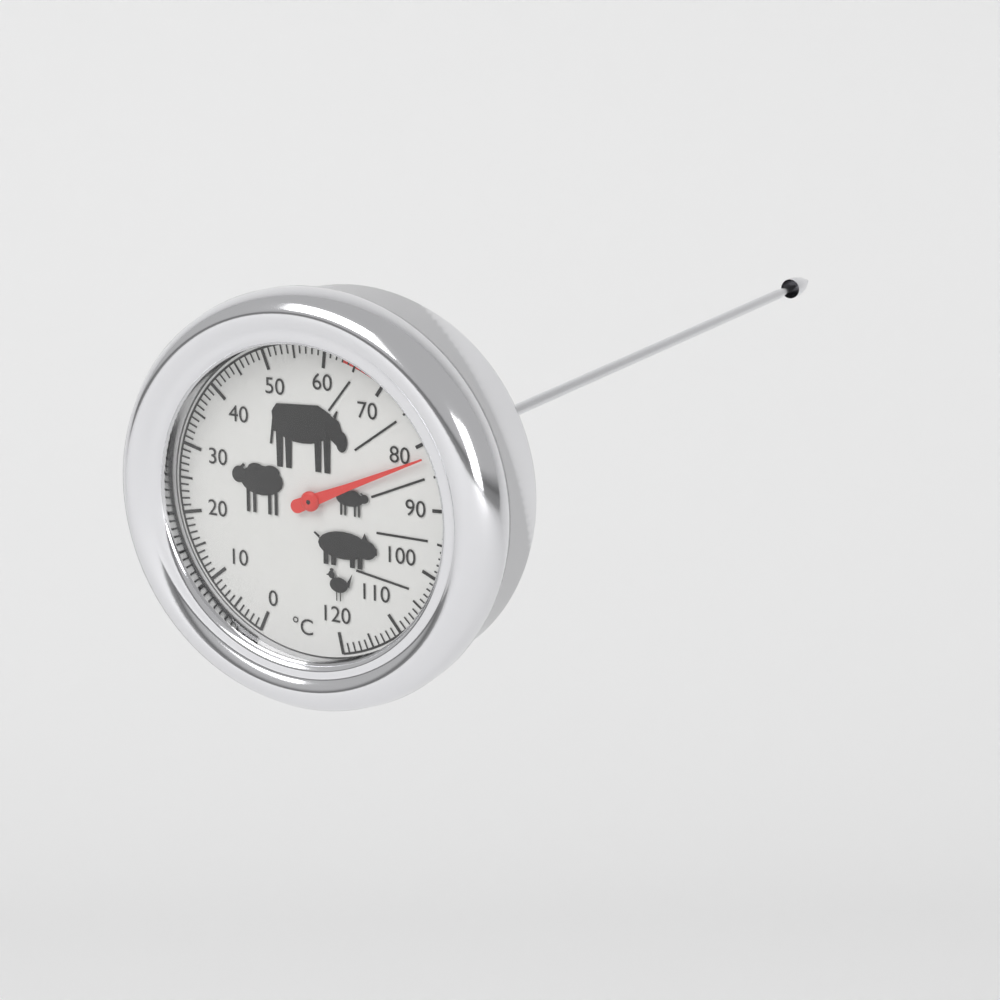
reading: 82 °C
